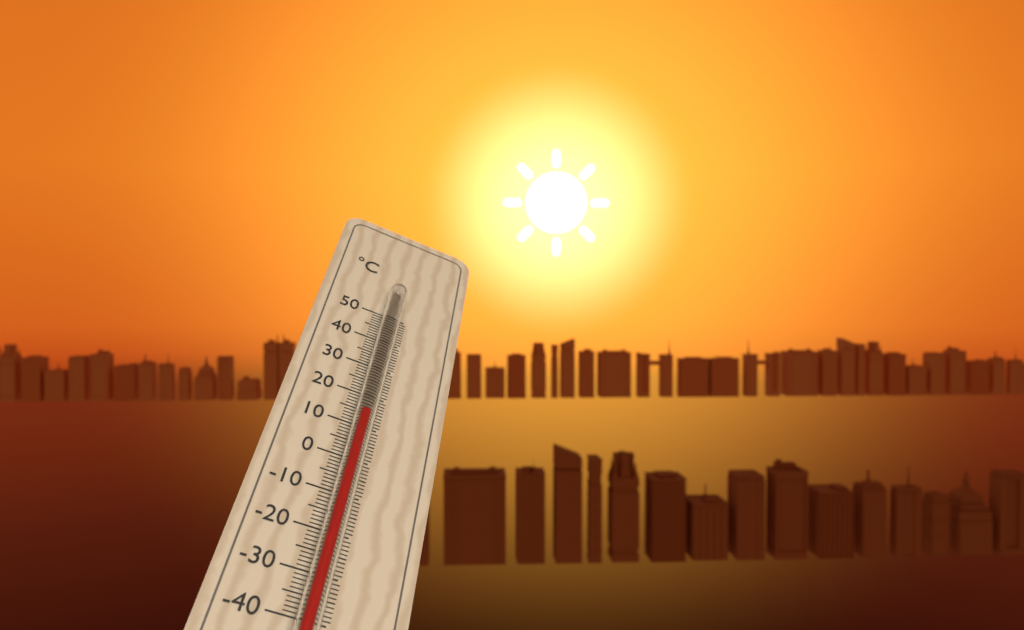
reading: 12 °C
